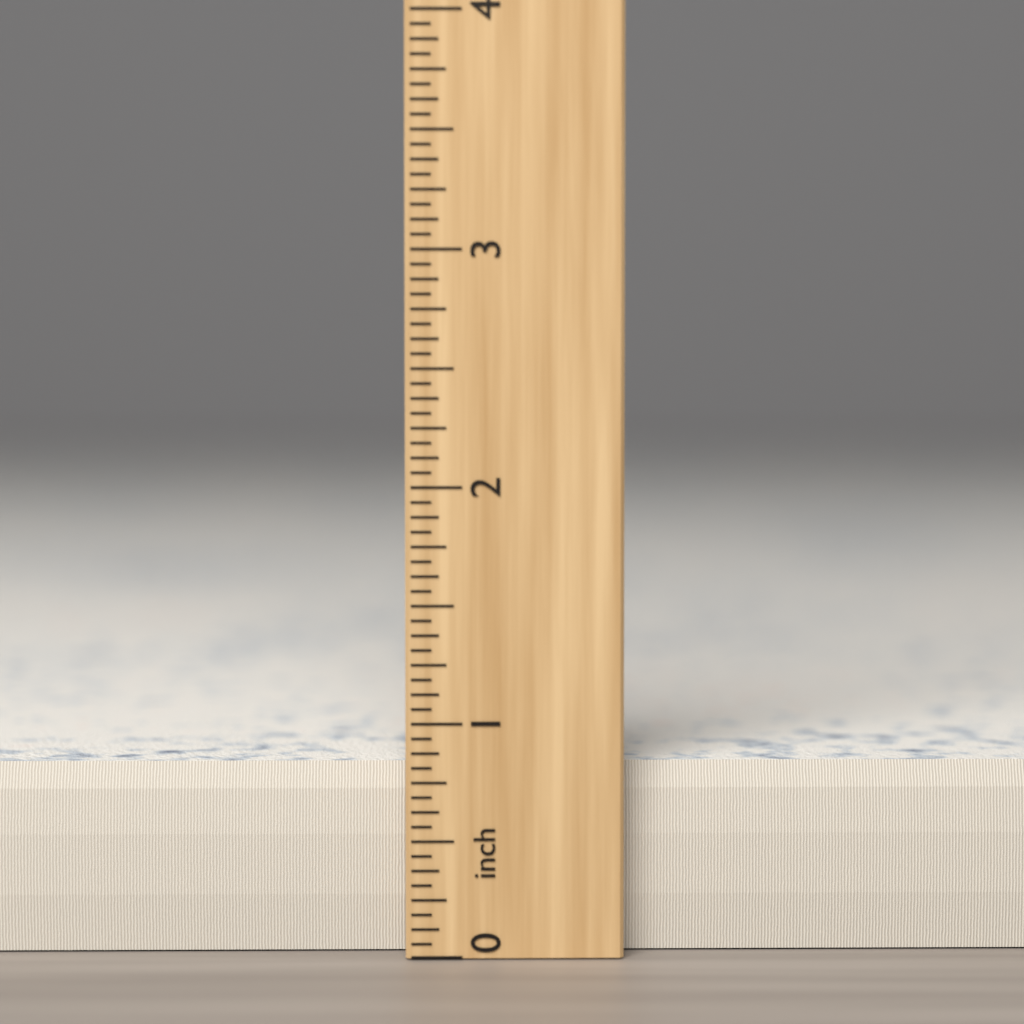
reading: 0.8125 inch
